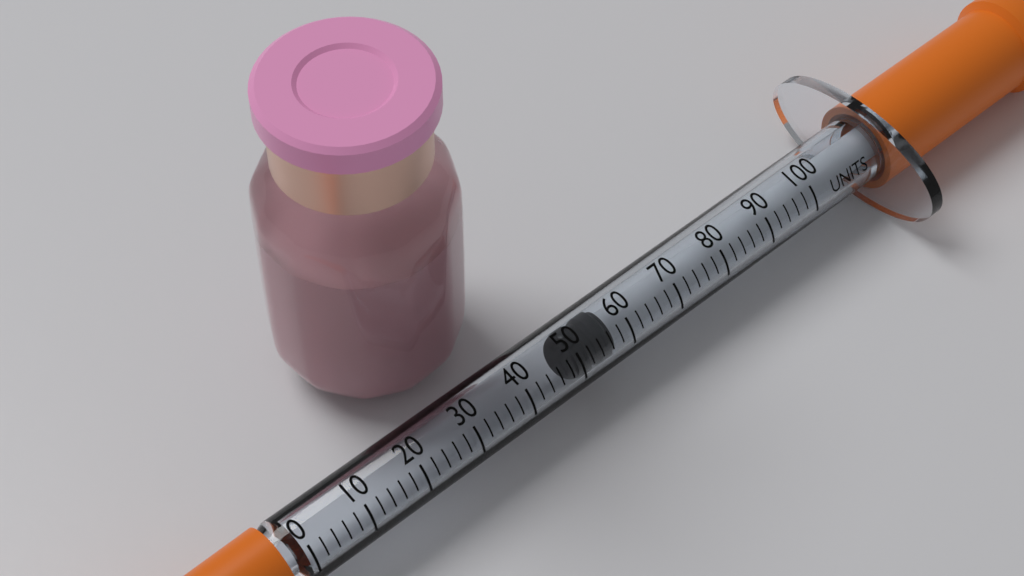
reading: 50 units
